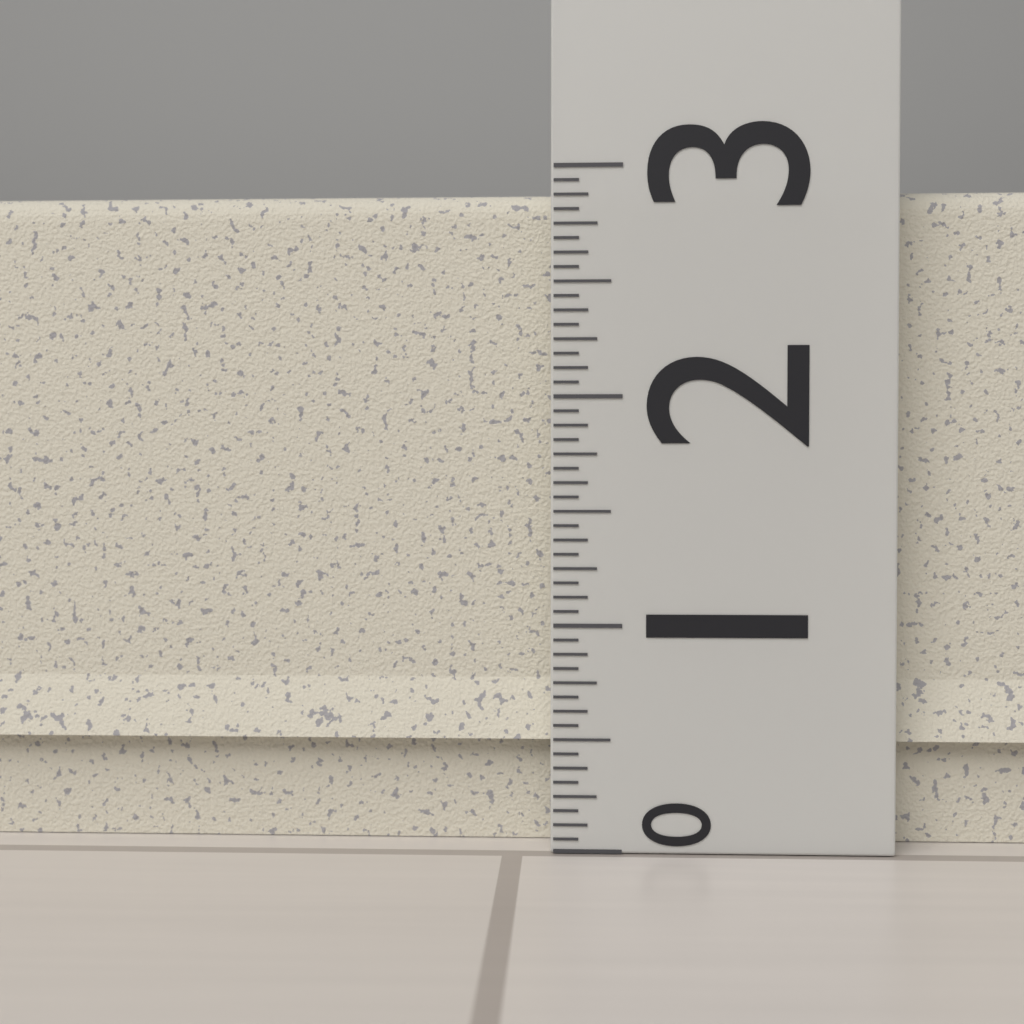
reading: 2.9375 (no unit)
